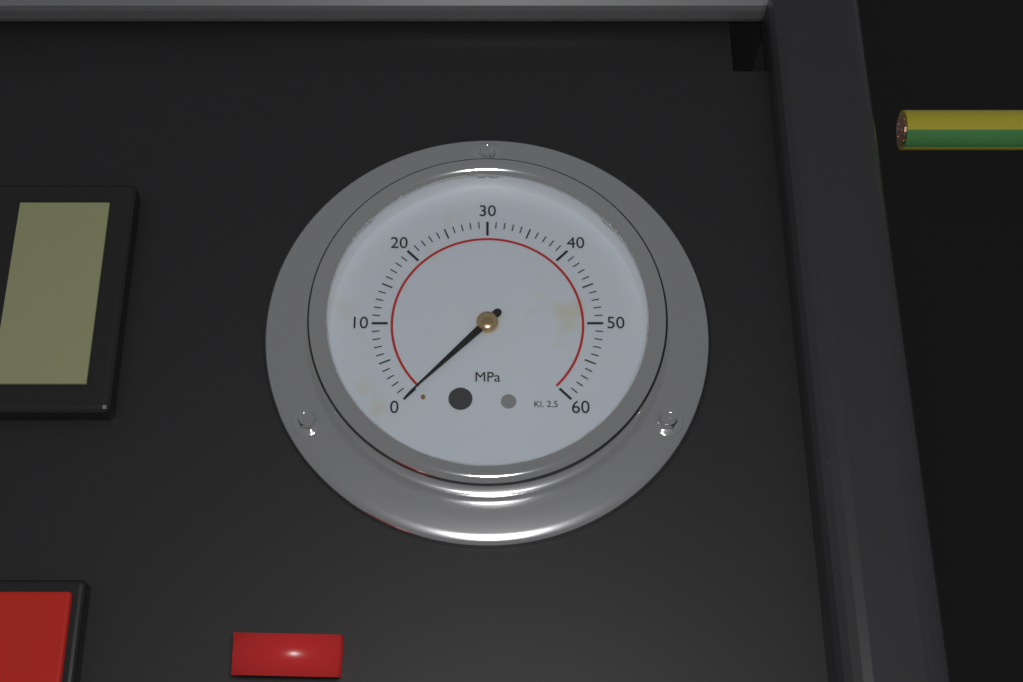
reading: 0 MPa
